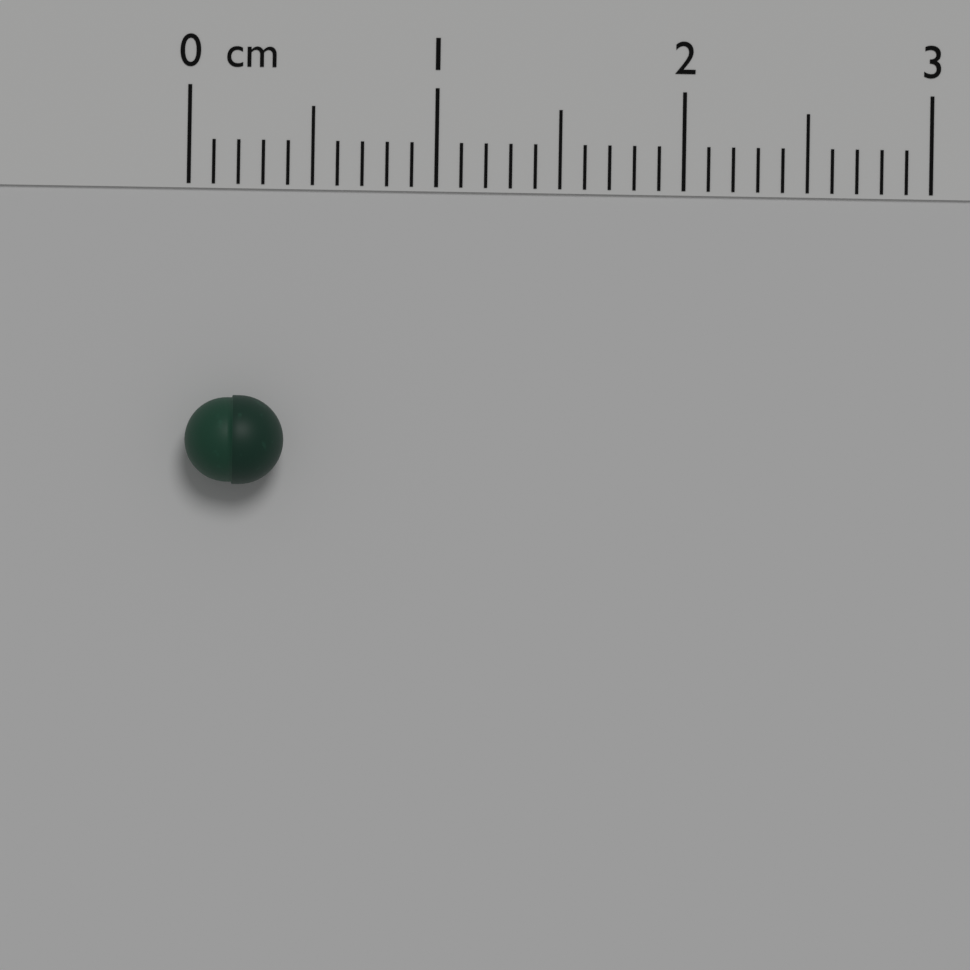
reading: 0.4 cm
